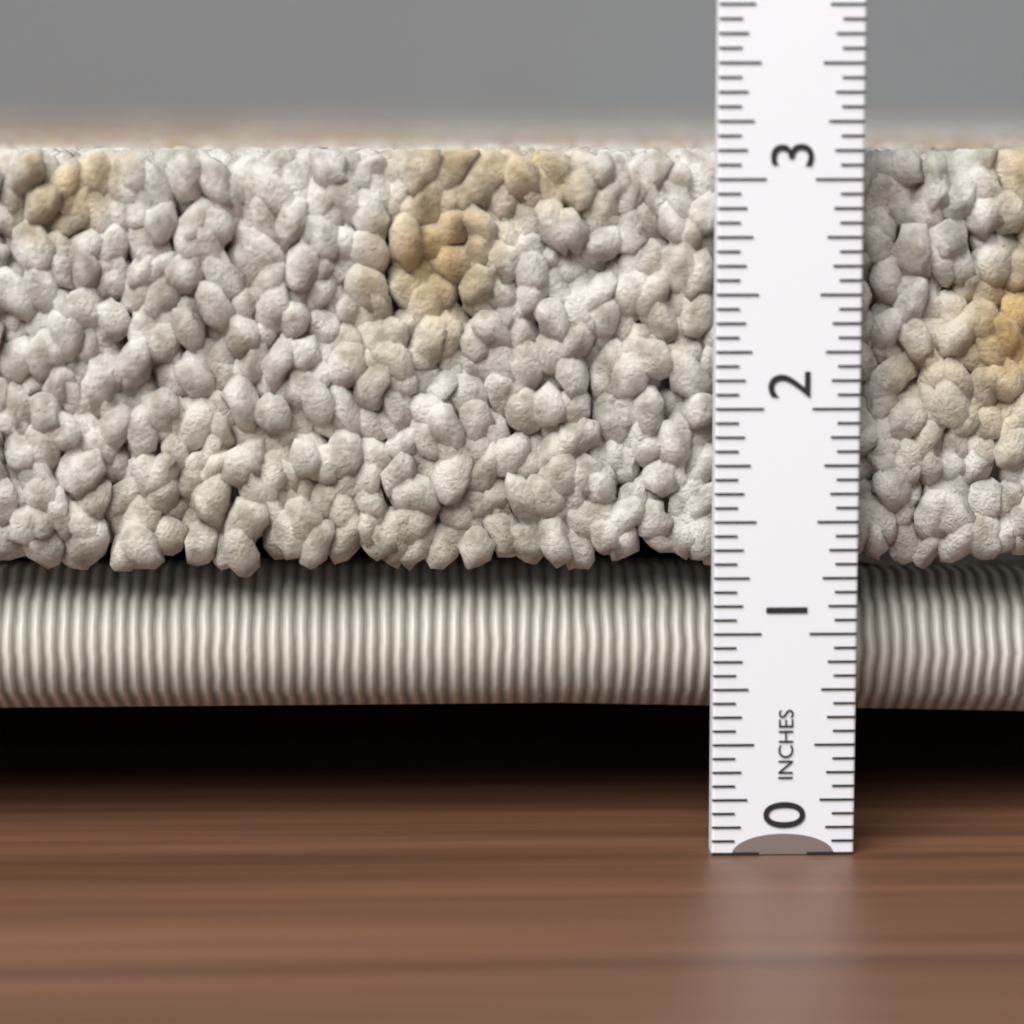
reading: 3.1250 in
